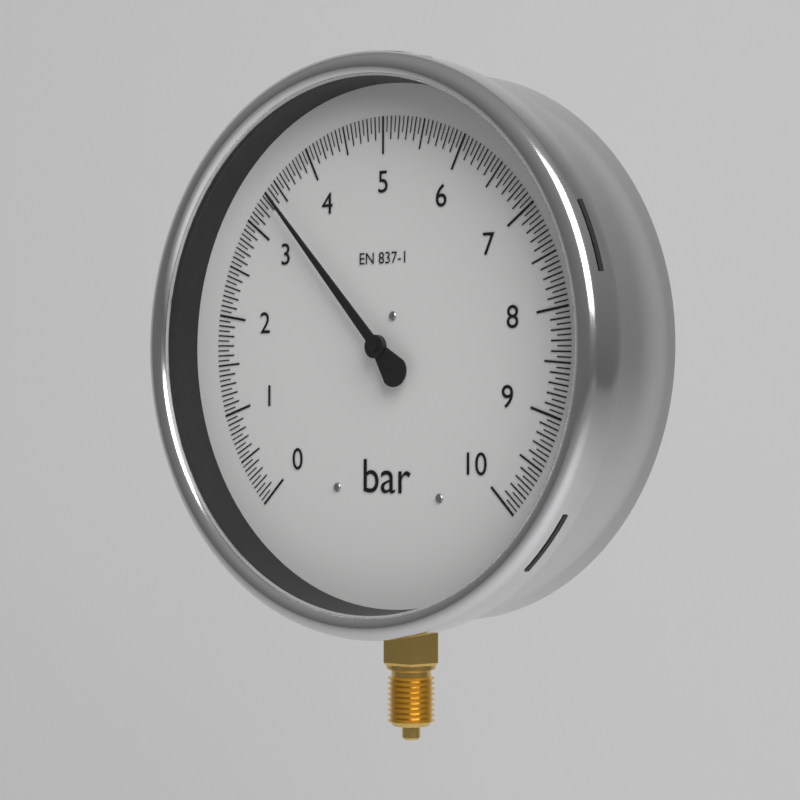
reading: 3.40 bar
